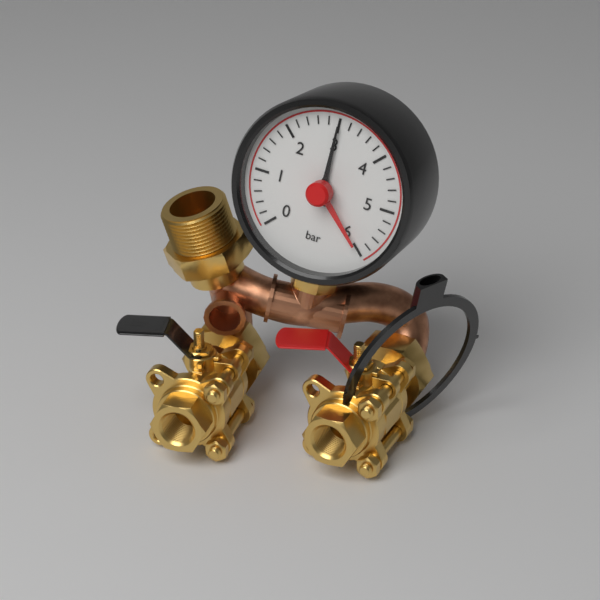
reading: 3.0 bar
